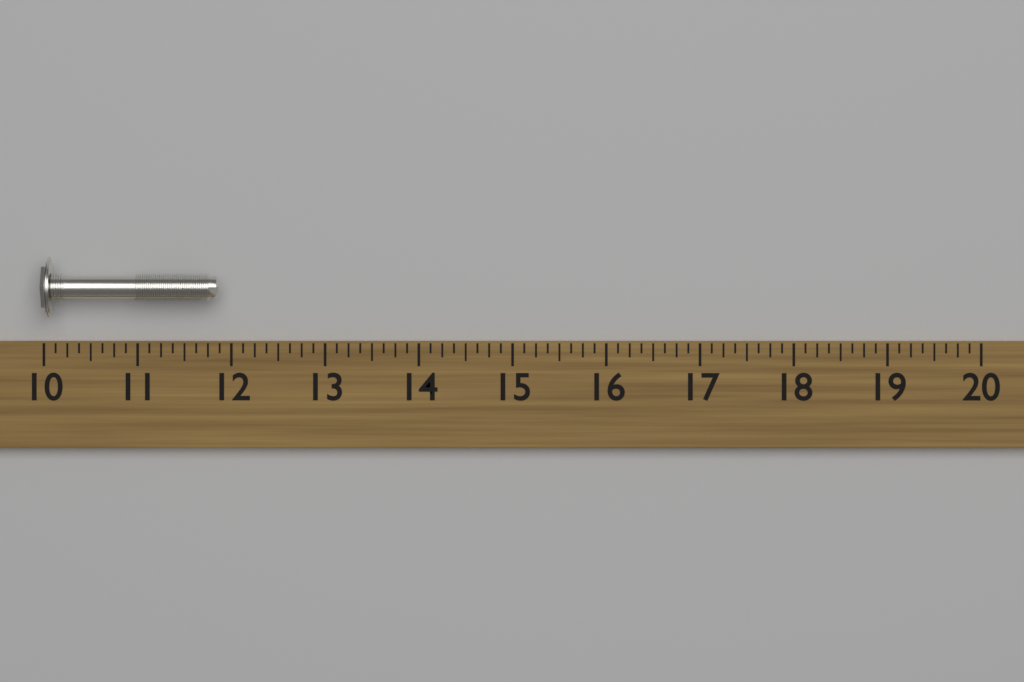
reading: 11.875 (no unit)
